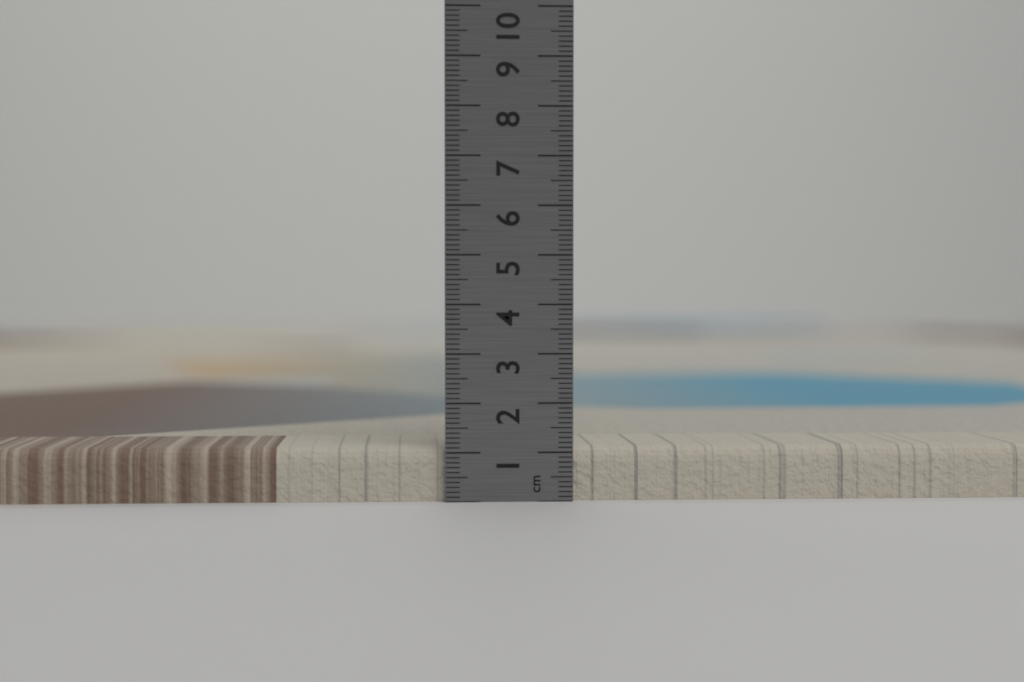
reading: 1.1 cm
